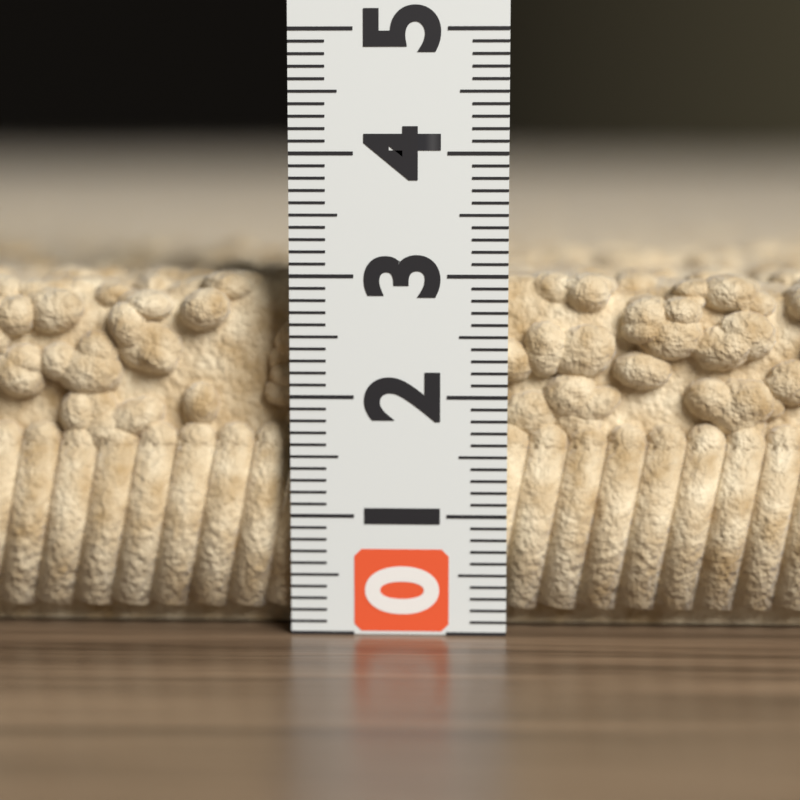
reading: 3.0 (no unit)
